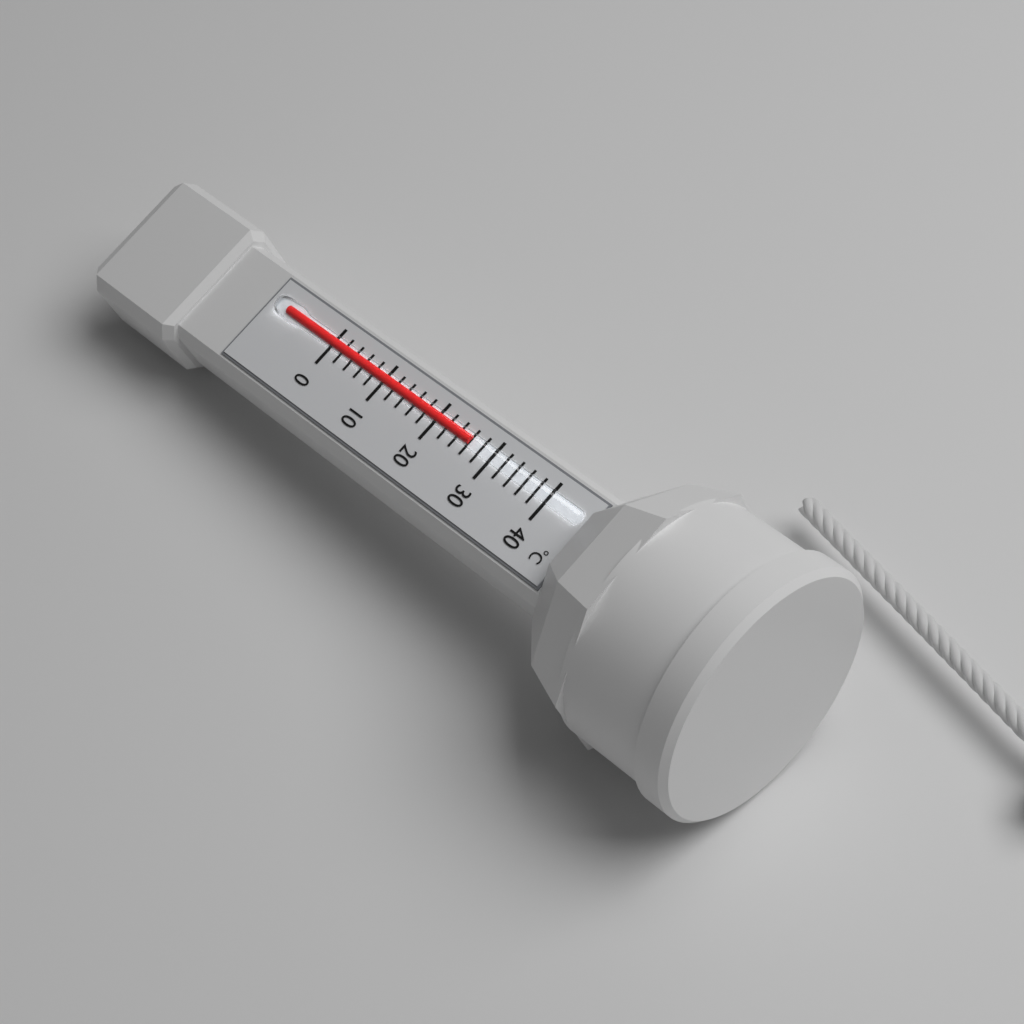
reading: 26 °C
